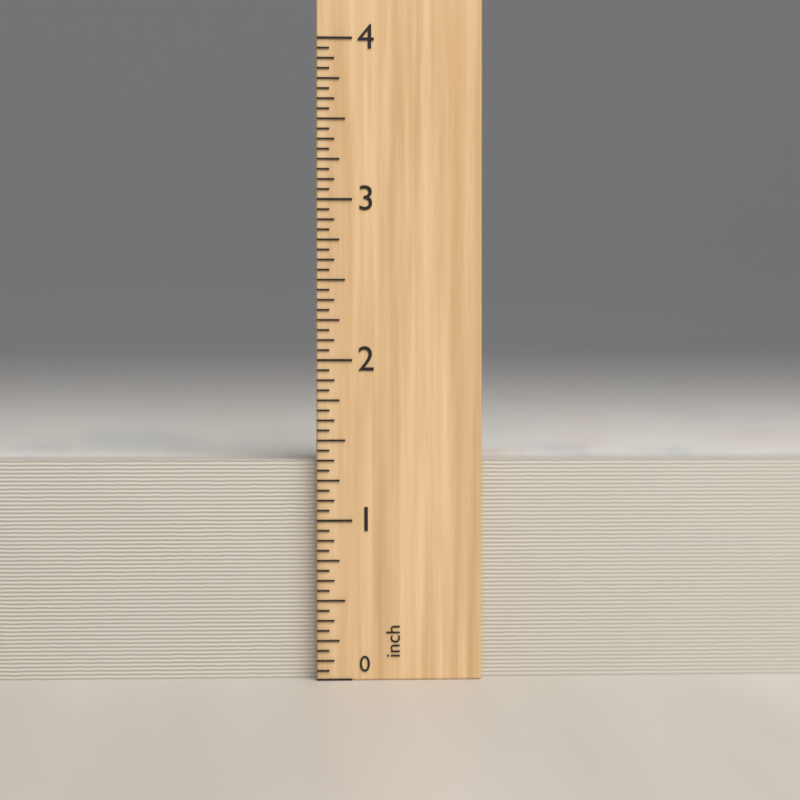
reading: 1.3750 inch
